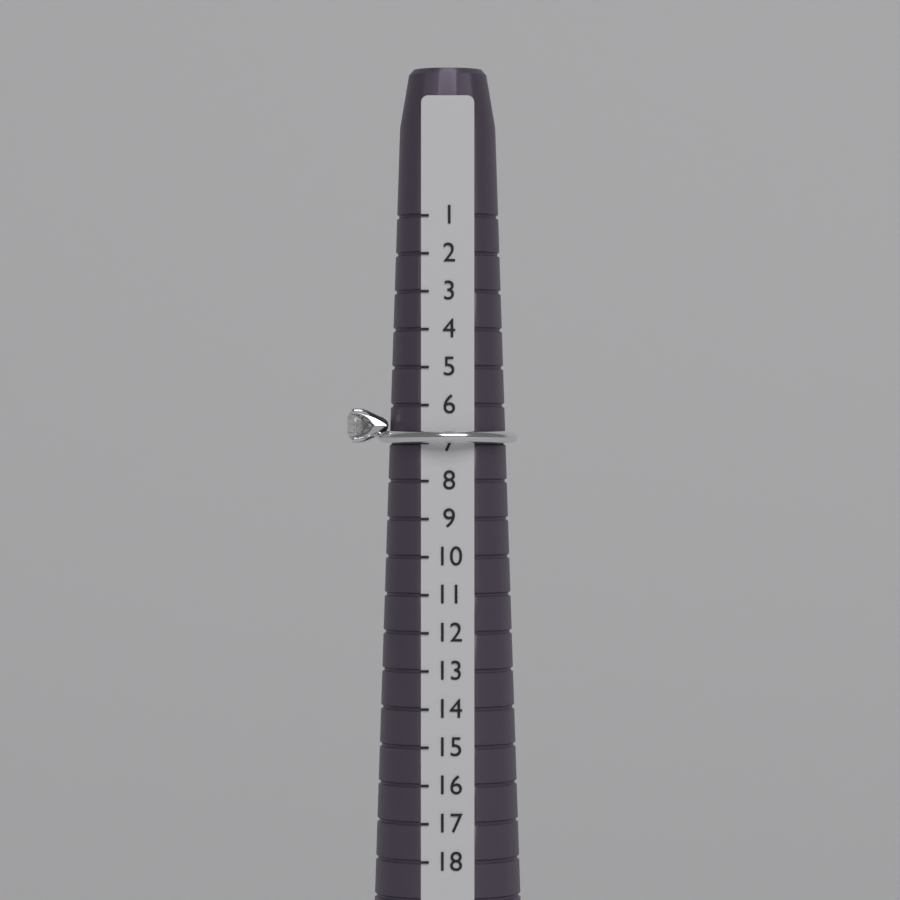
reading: 7 (no unit)
